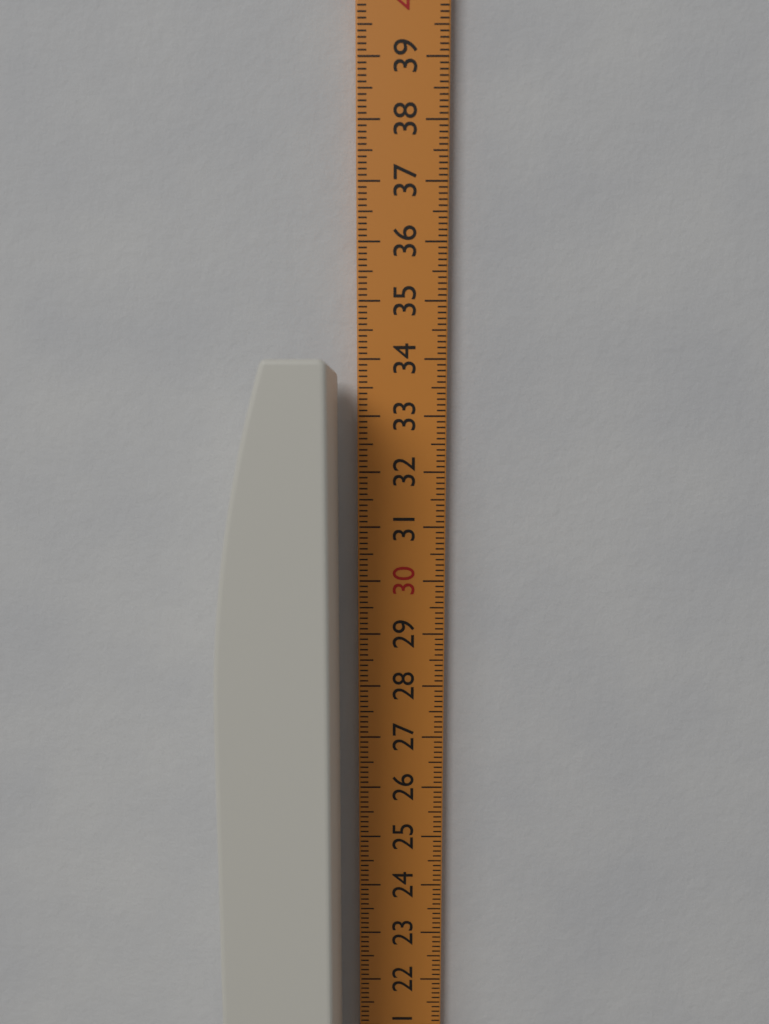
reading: 33.8 cm
